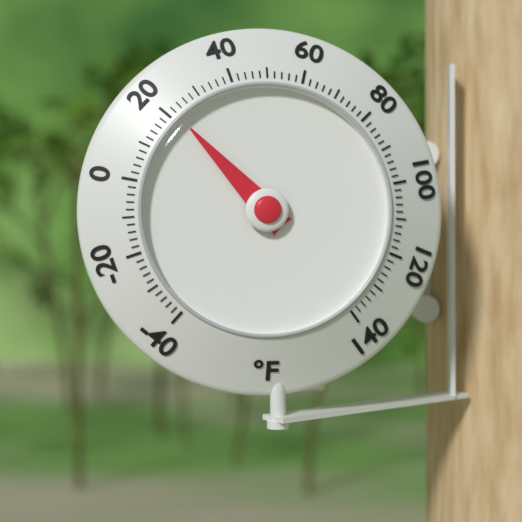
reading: 22 °F
